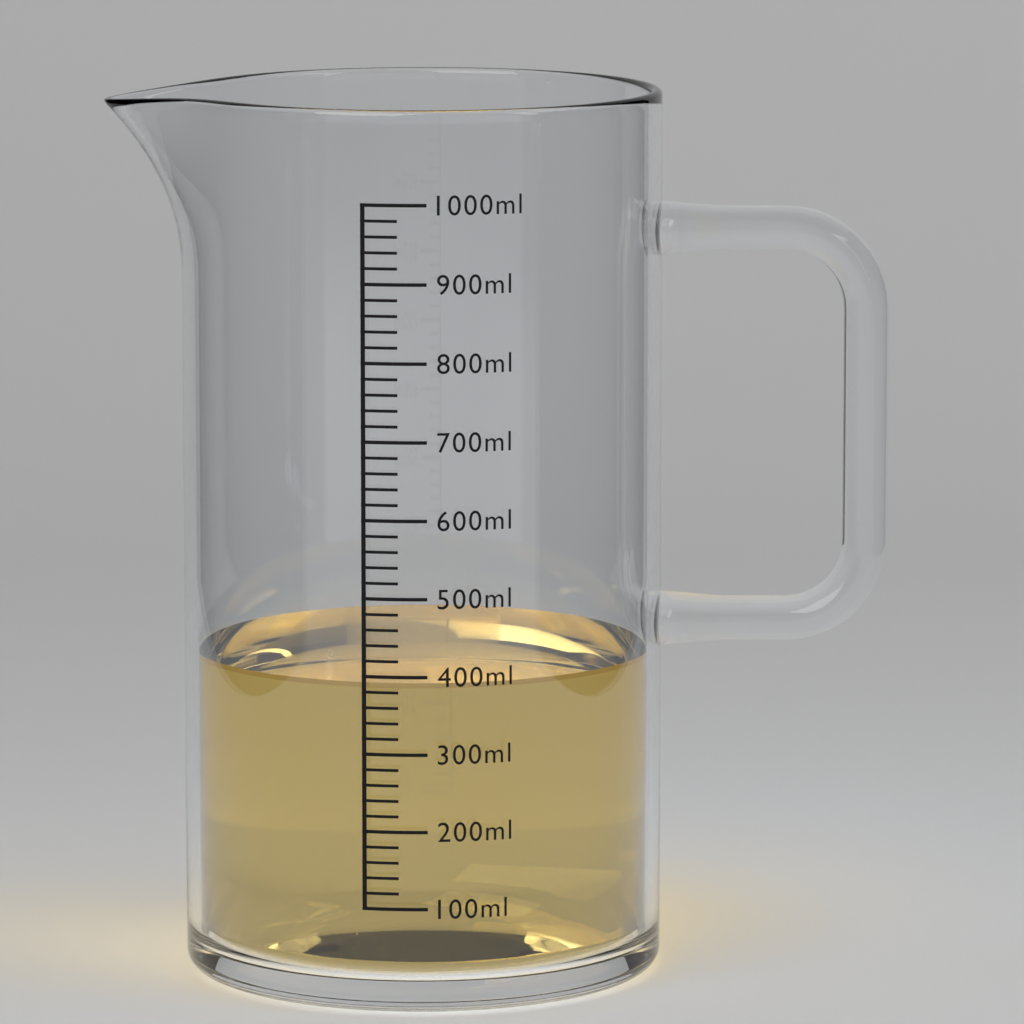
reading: 390 ml
